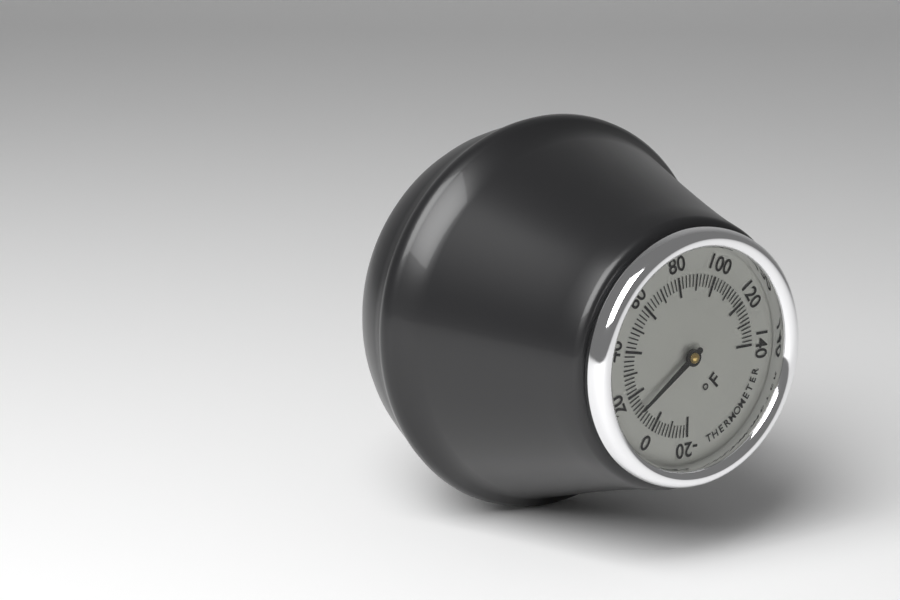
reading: 12 °F
